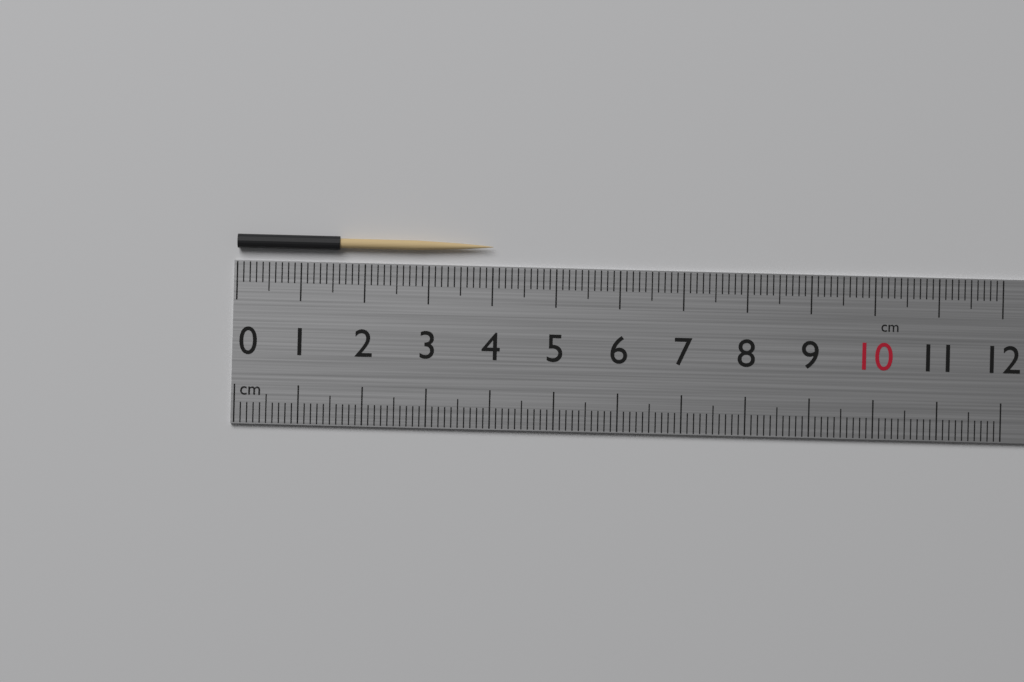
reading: 4.0 cm
